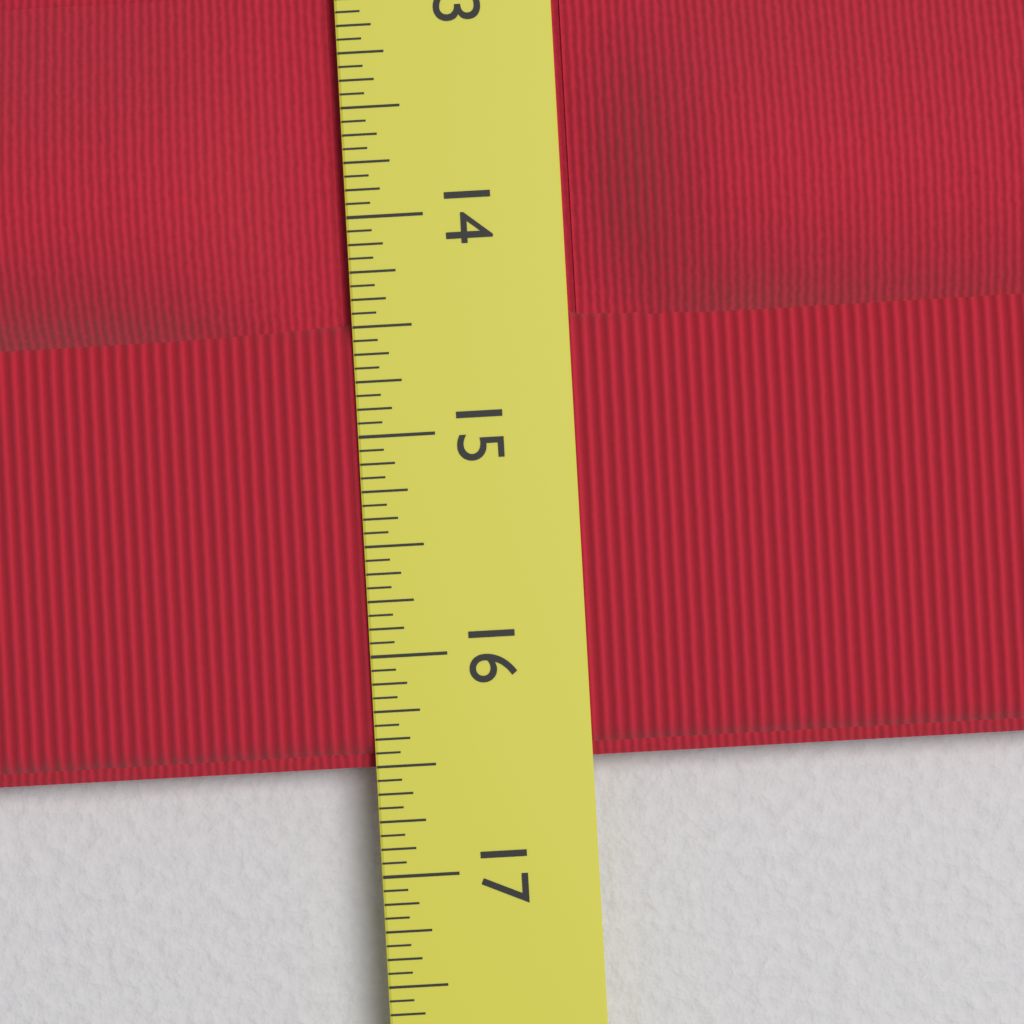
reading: 16.5000 in
